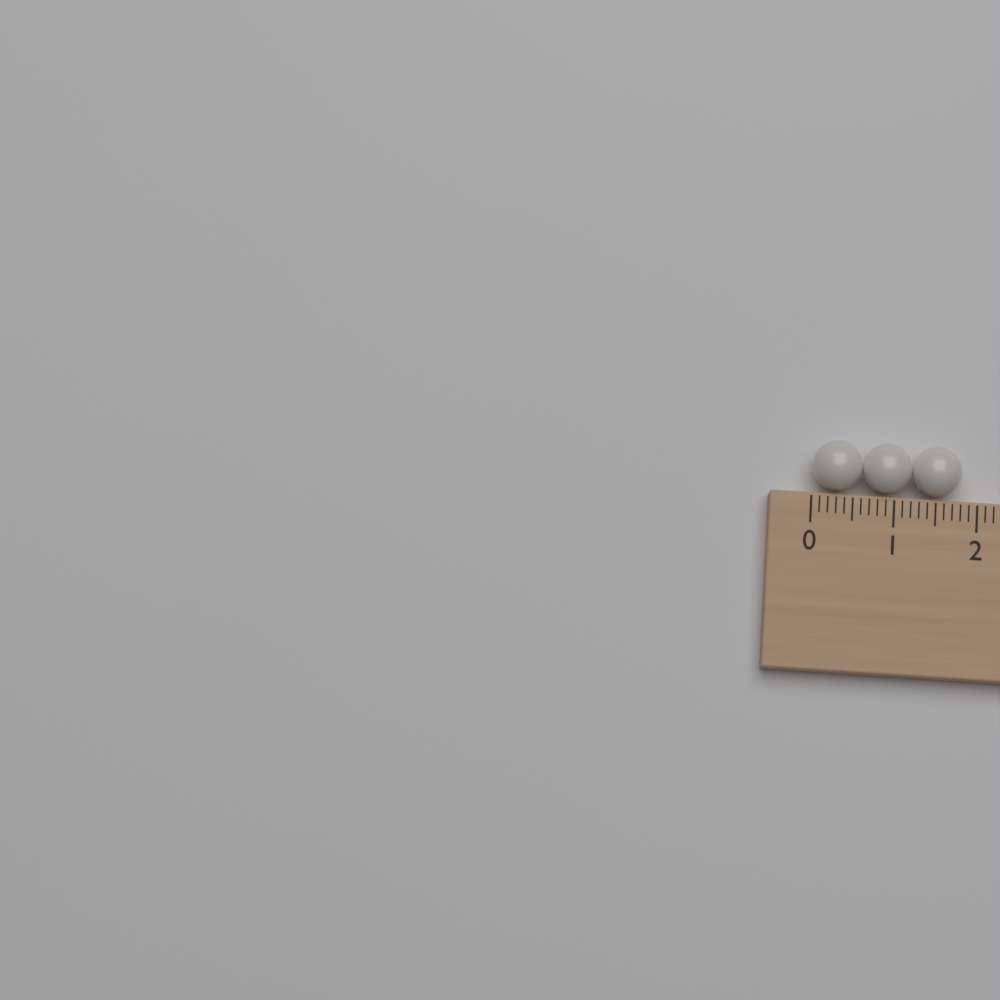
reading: 1.8 (no unit)
